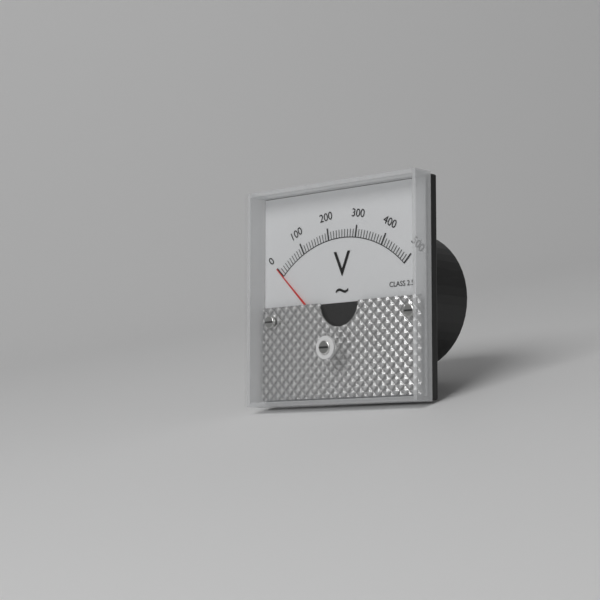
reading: 0 V
